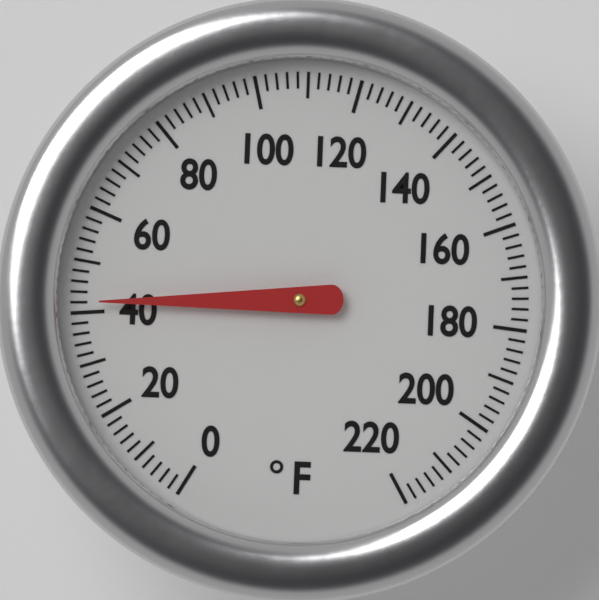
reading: 42 °F
